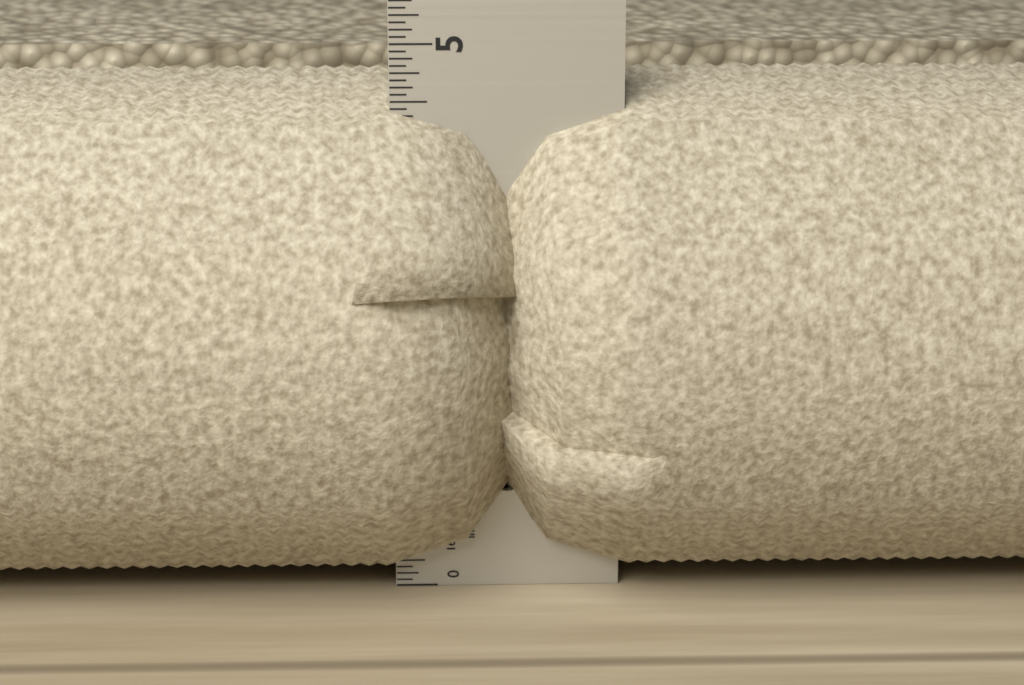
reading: 4.6875 in
